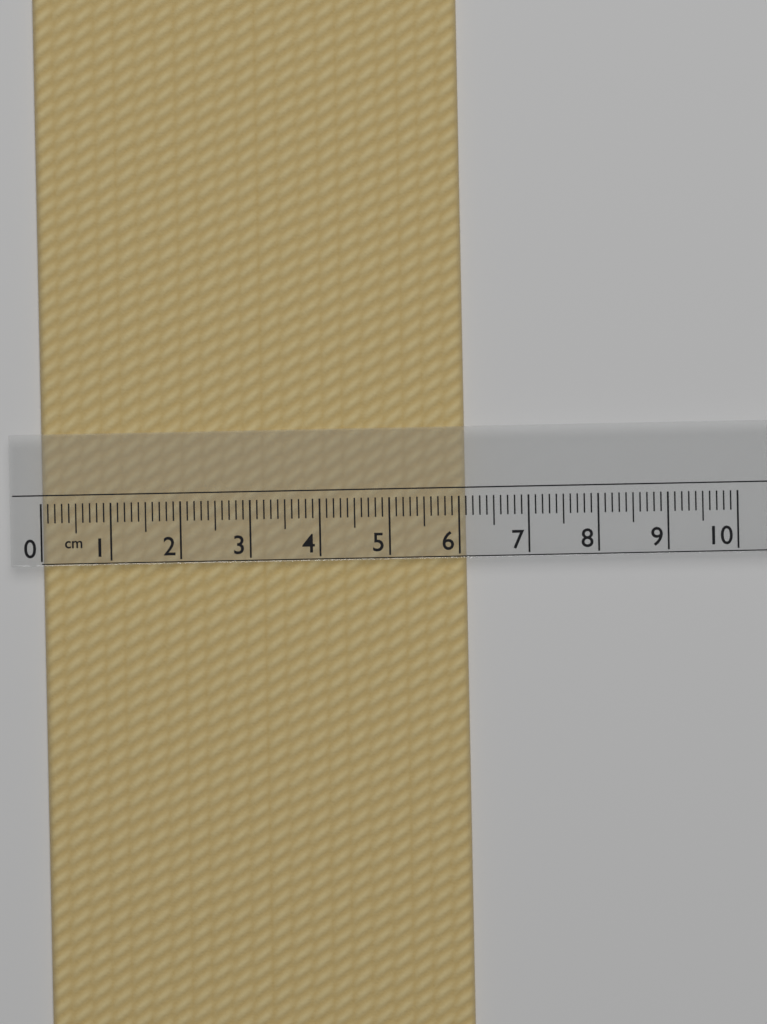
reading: 6.1 cm
